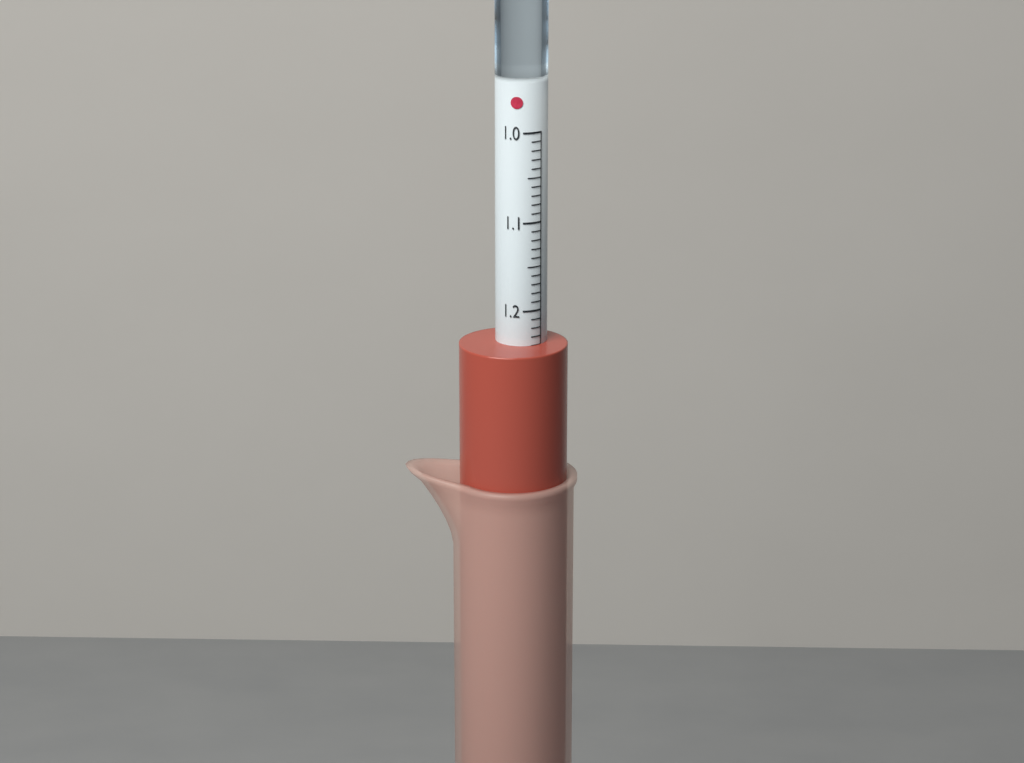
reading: 1.24 (no unit)
